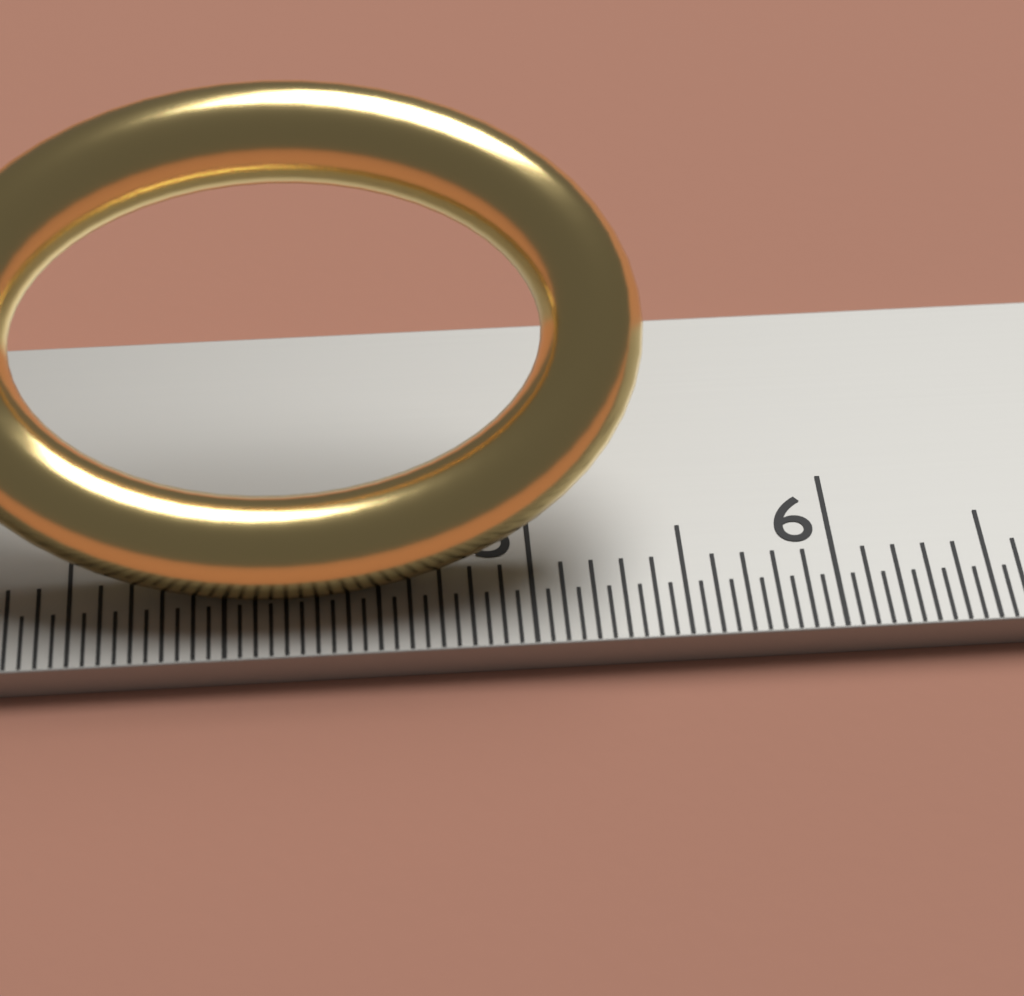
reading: 5.40 cm
